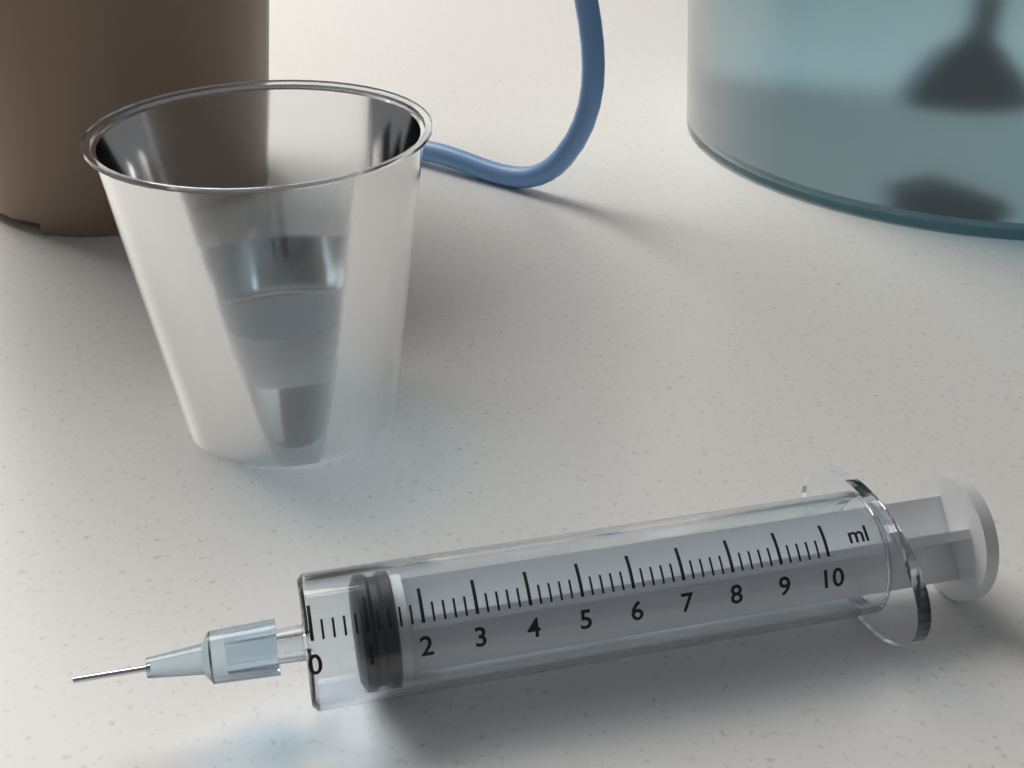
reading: 0.8 ml
